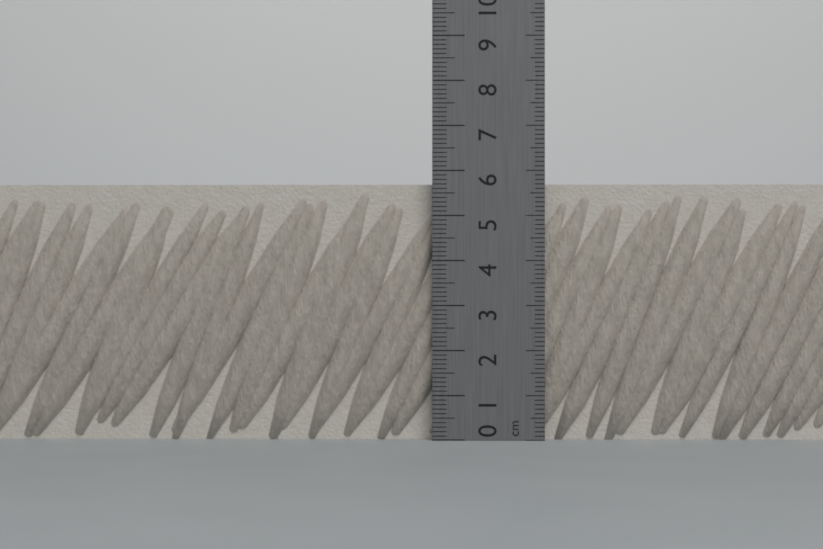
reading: 5.7 cm
